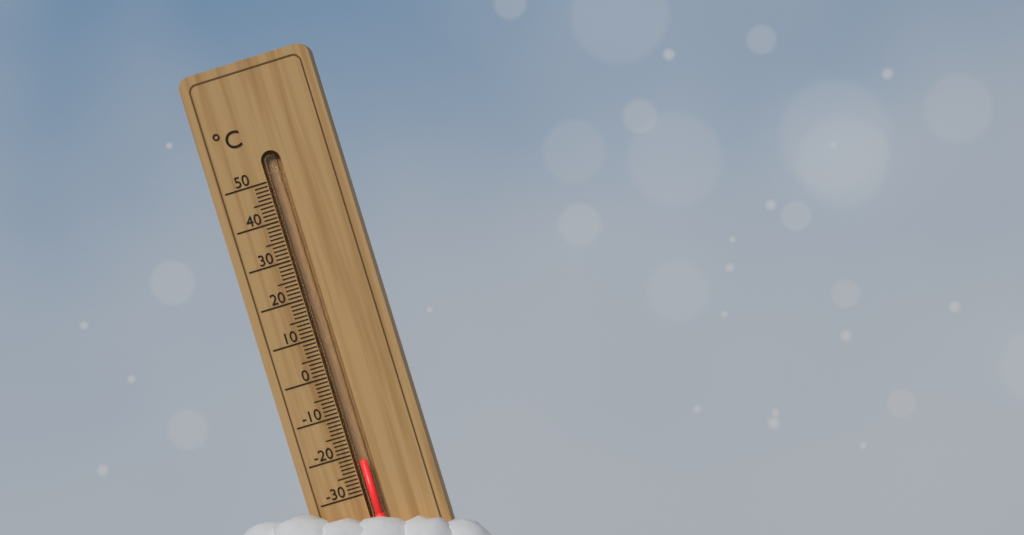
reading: -22 °C
